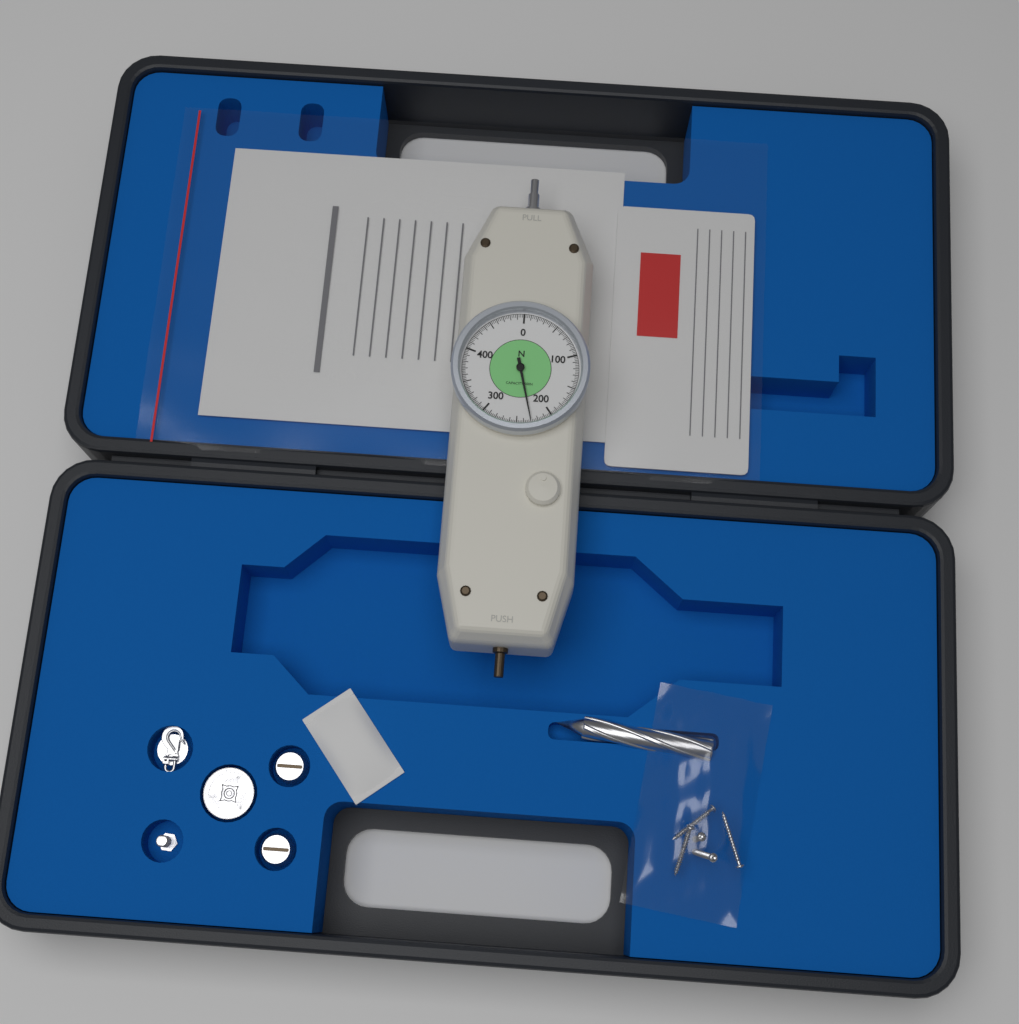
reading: 230.0 N
